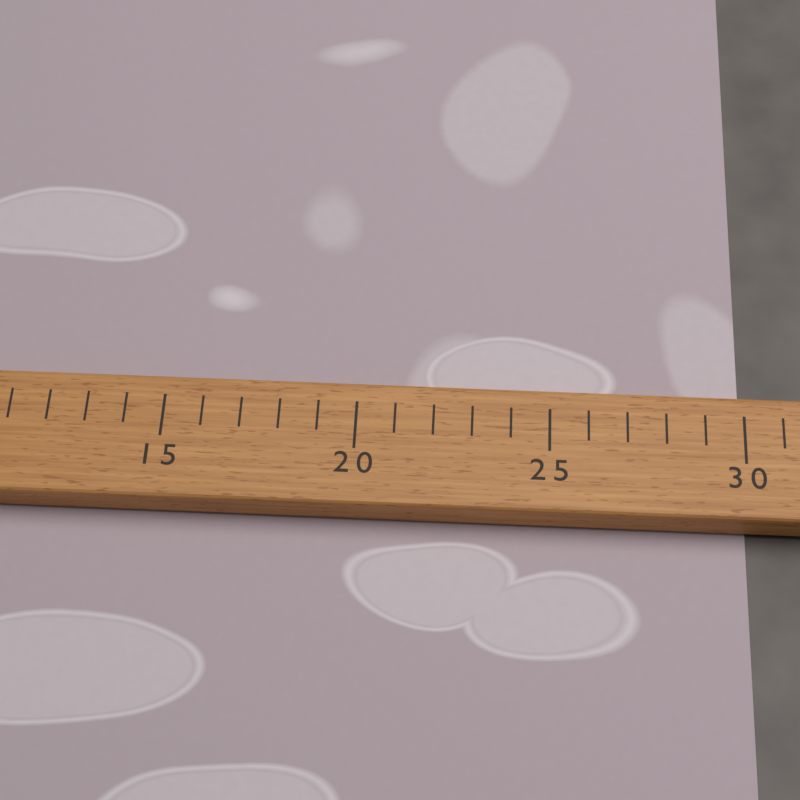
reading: 30 (no unit)
